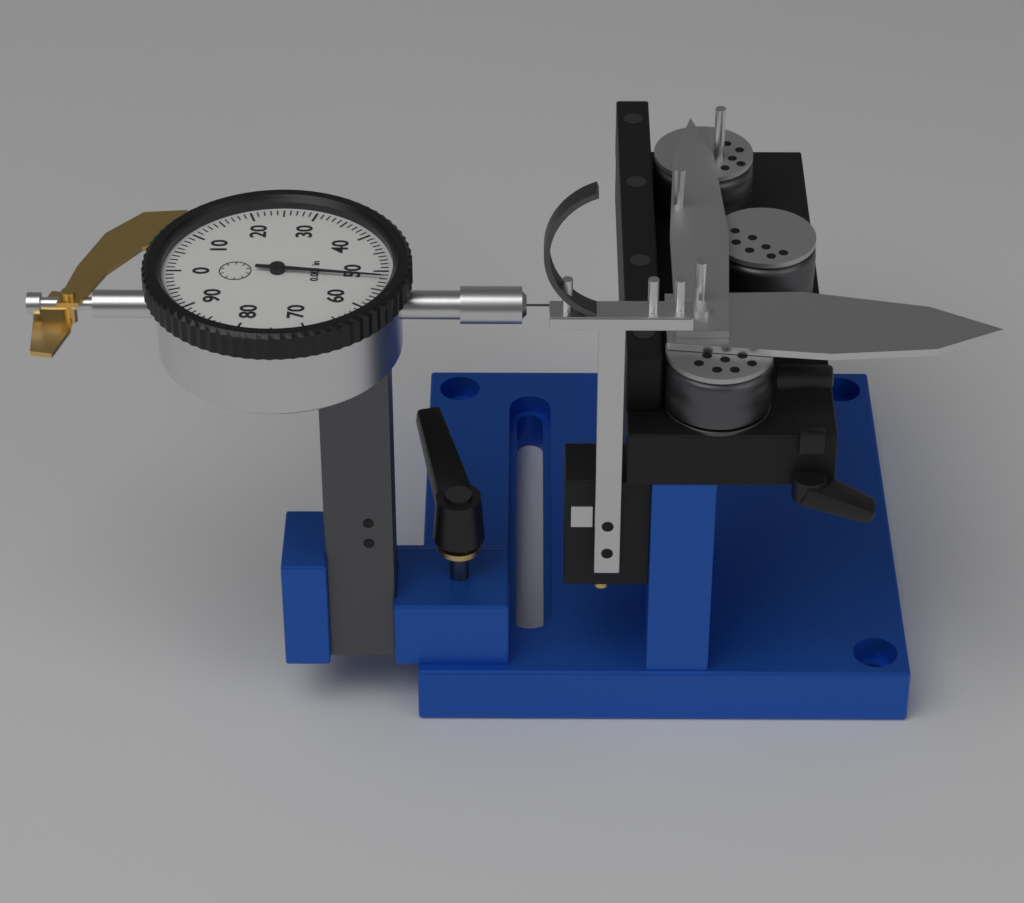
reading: 0.052 in
